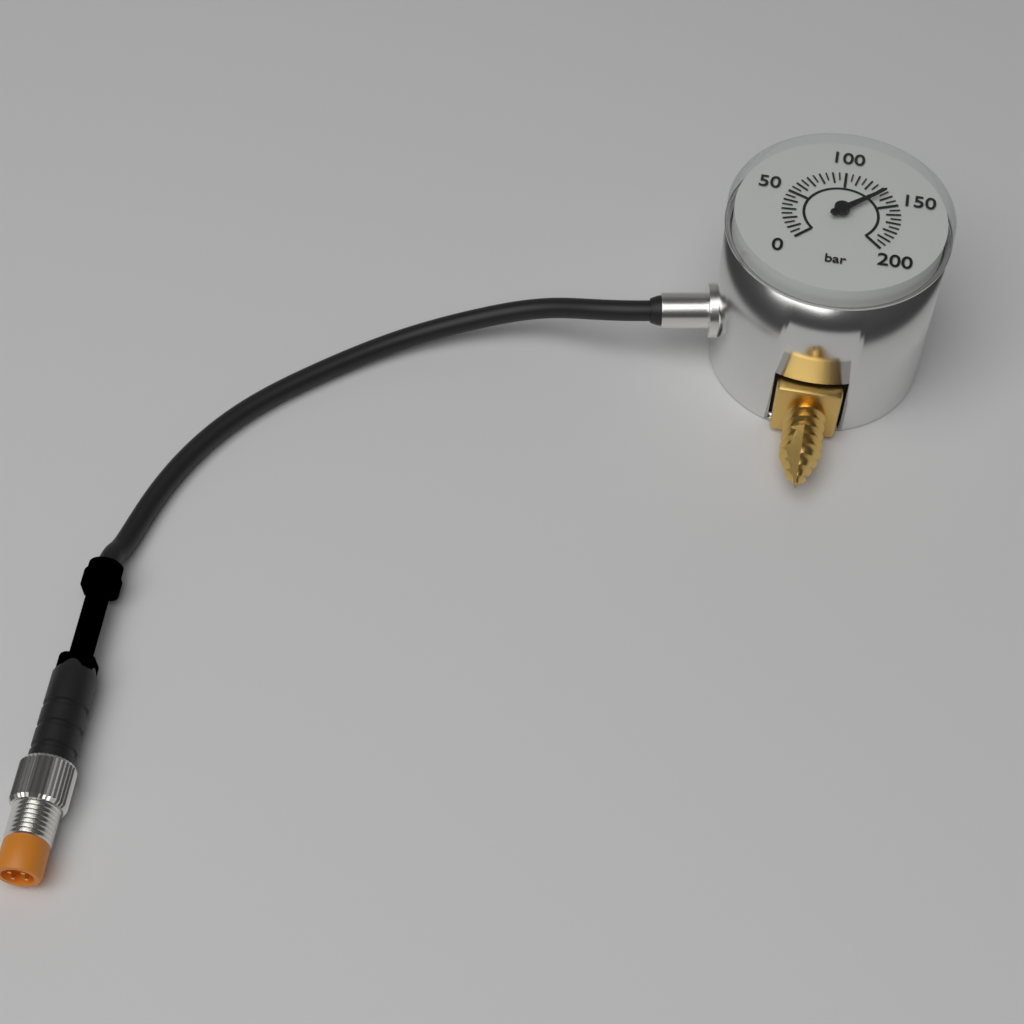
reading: 135 bar
